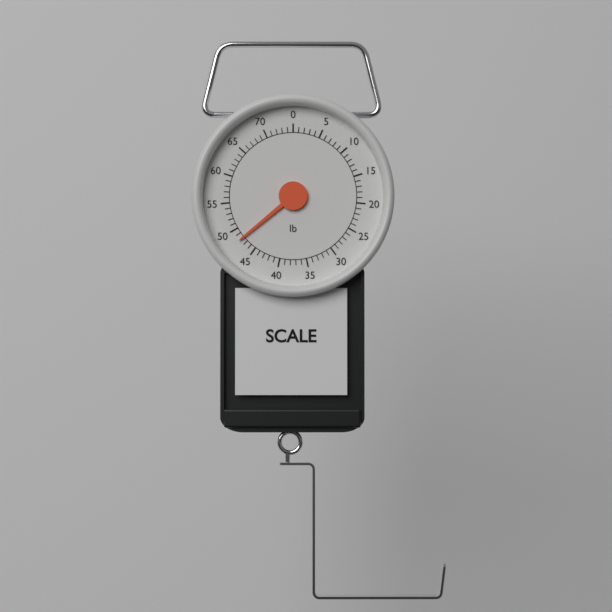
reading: 48 lb
